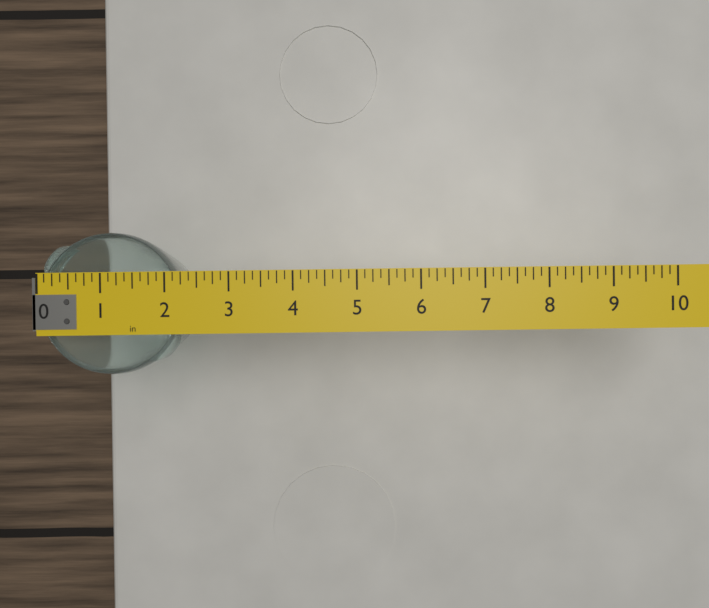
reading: 2.250 in
